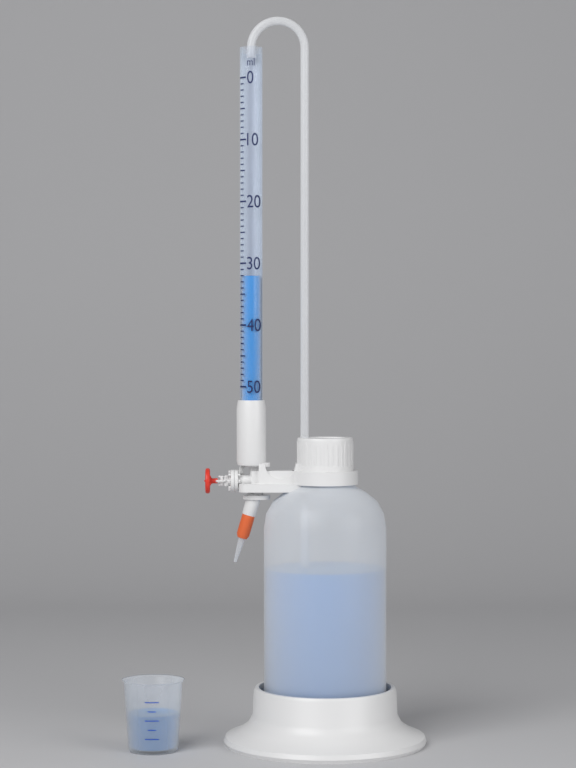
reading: 32 ml
